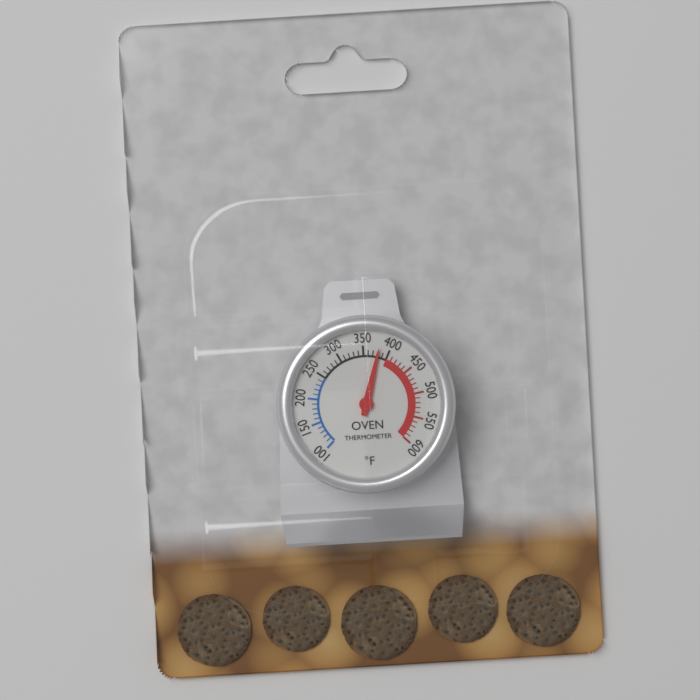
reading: 380 °F
